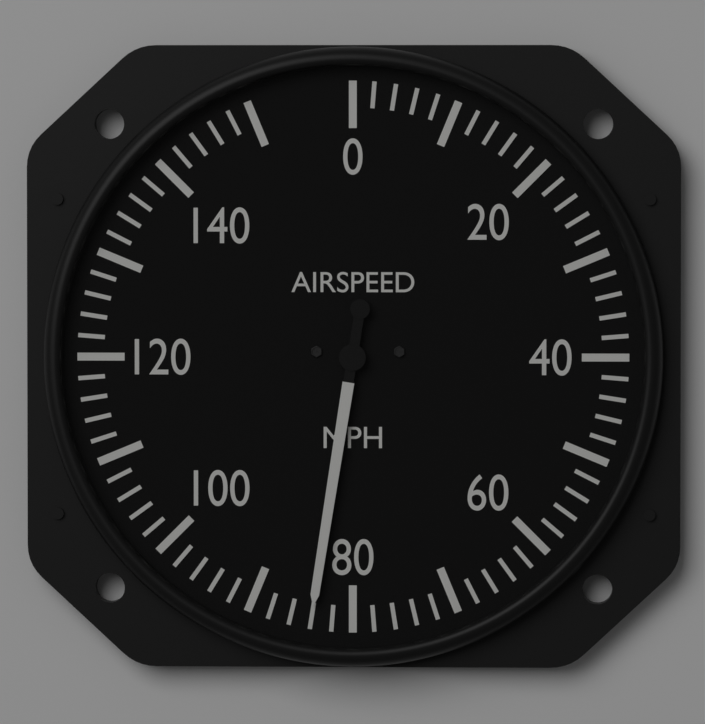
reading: 84 mph
